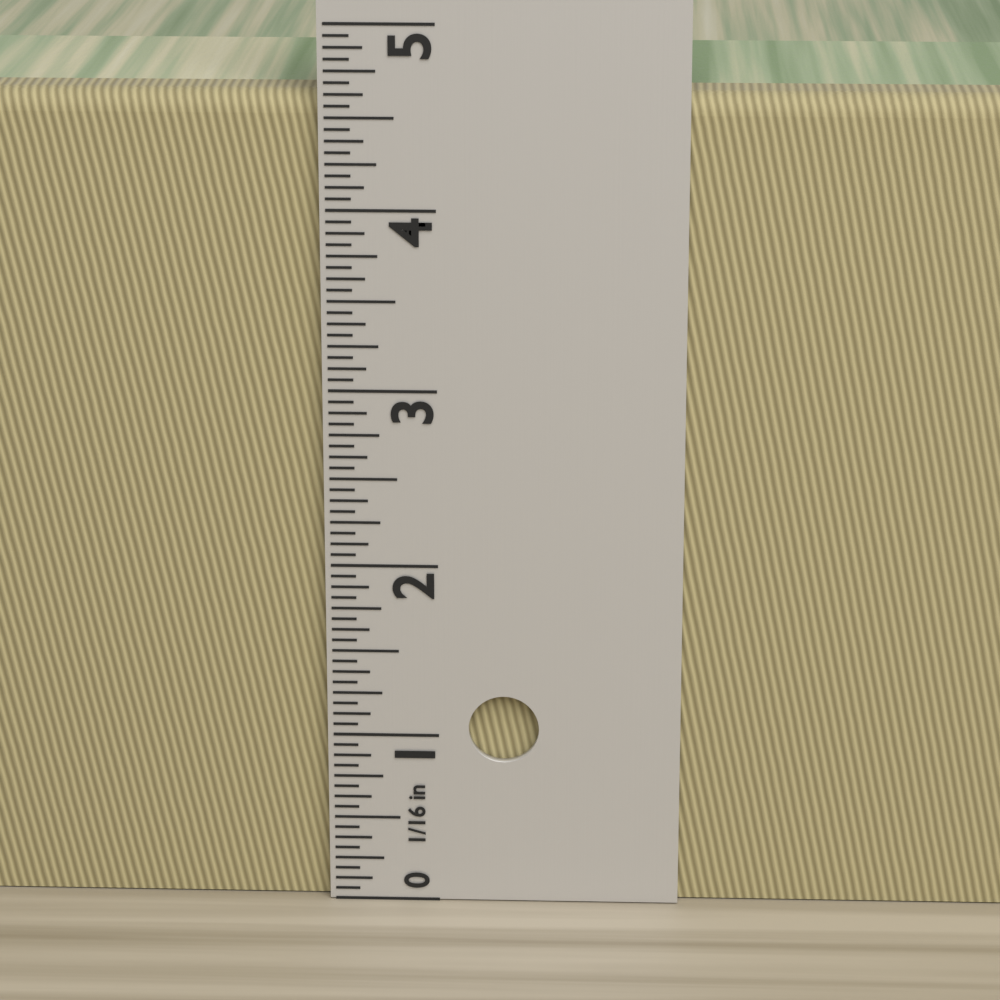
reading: 4.6250 in
